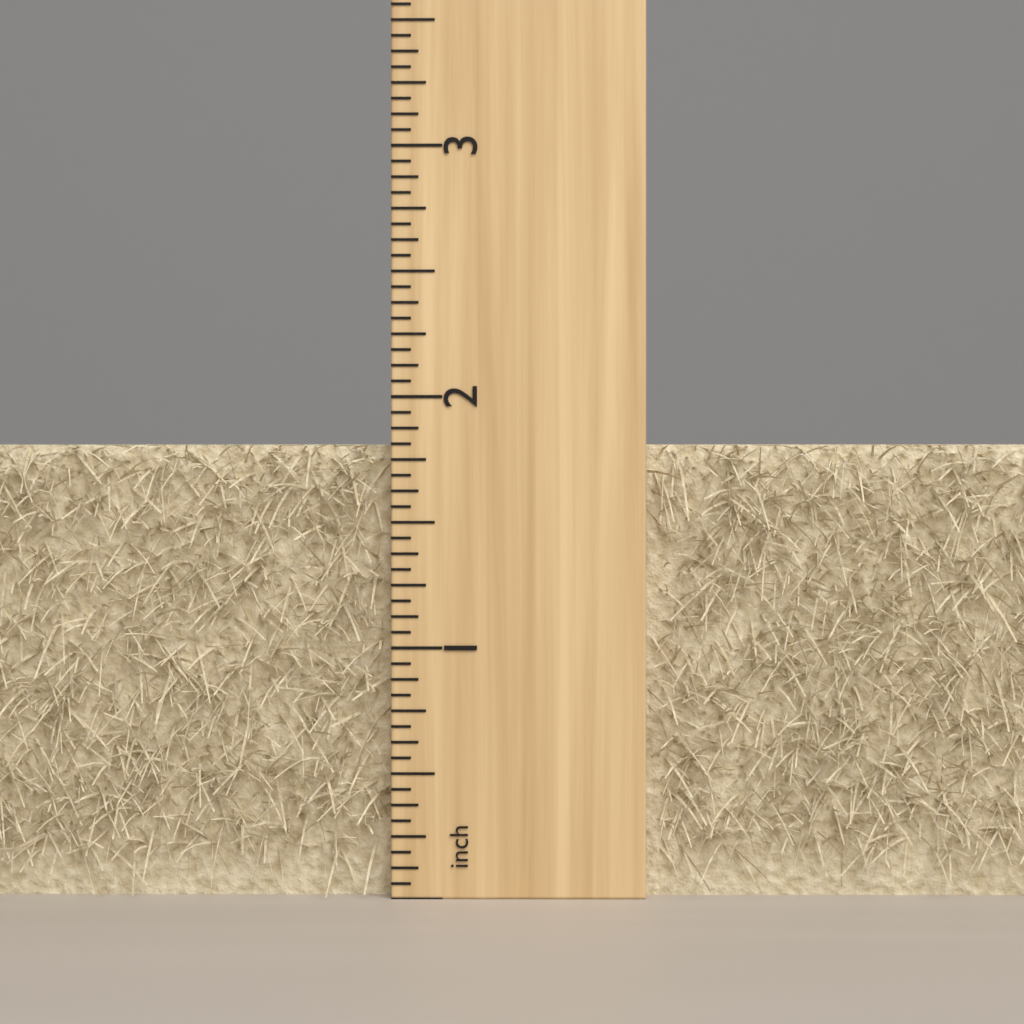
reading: 1.8125 inch
